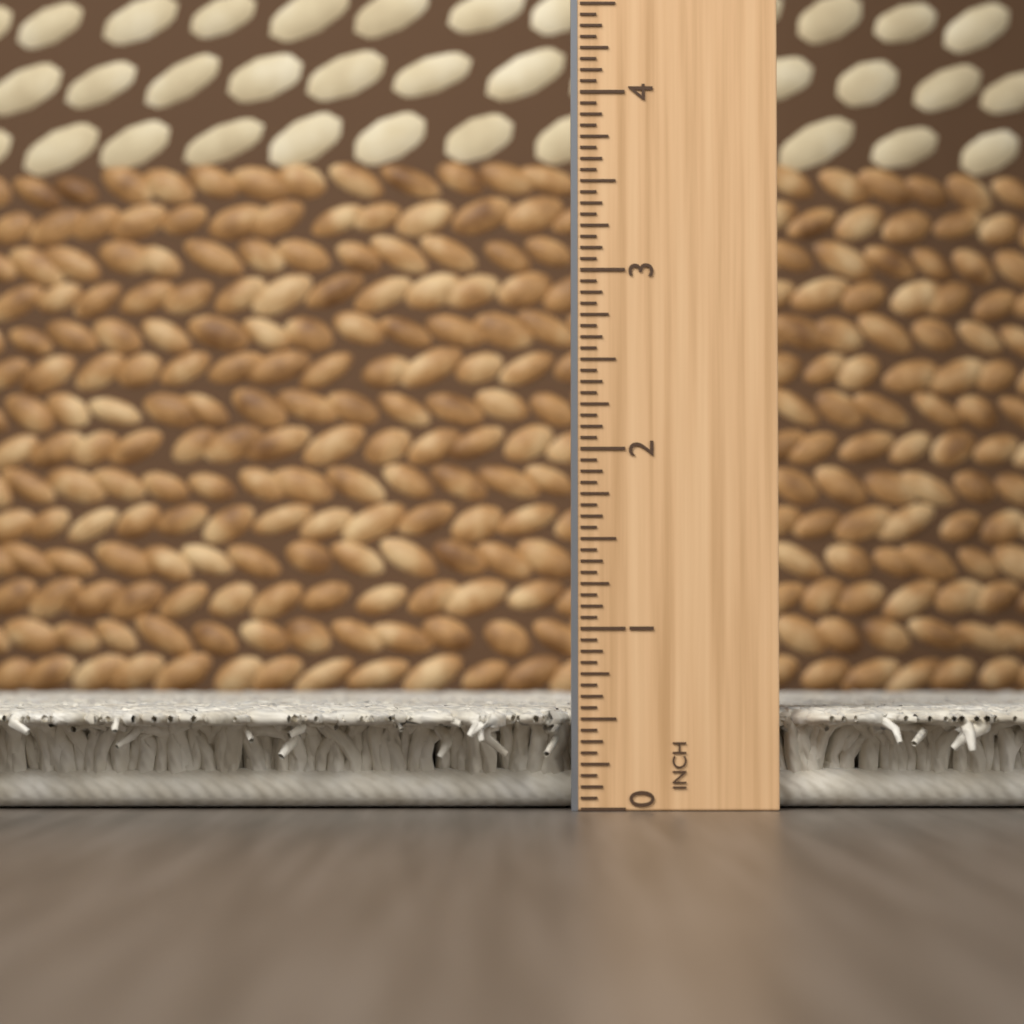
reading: 0.5625 in
